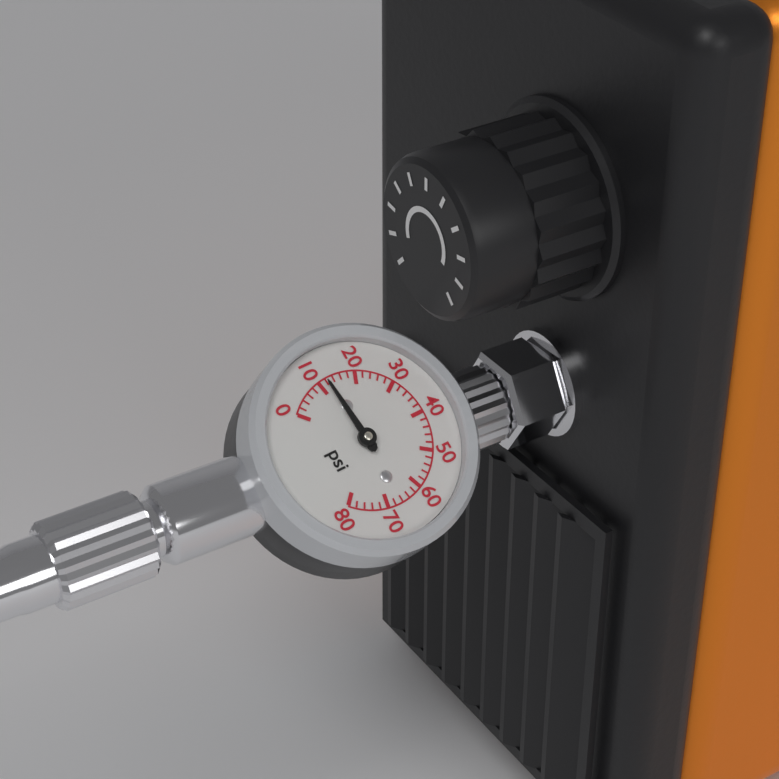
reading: 12 psi
